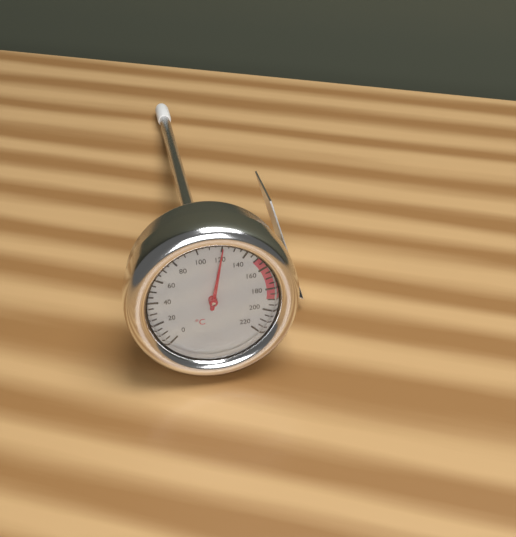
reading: 120 °C
